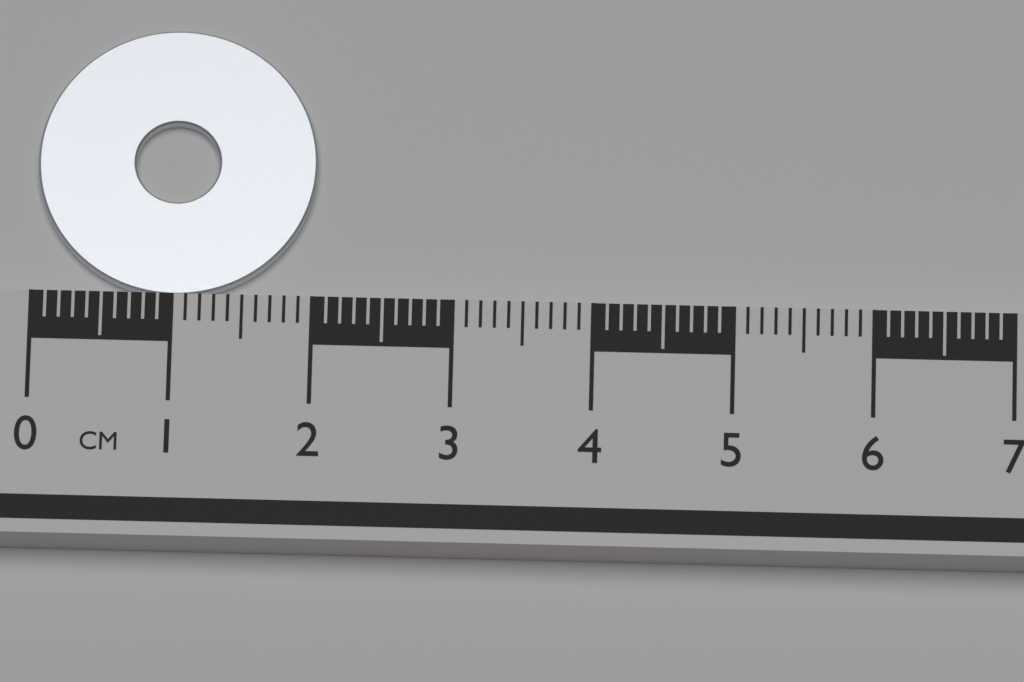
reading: 2.0 cm
